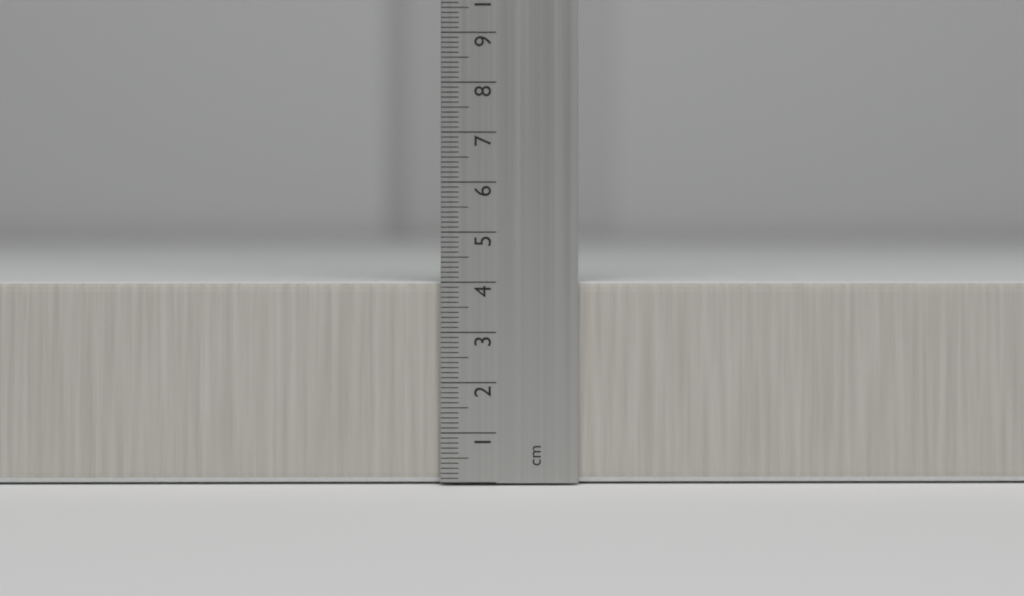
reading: 4.0 cm
